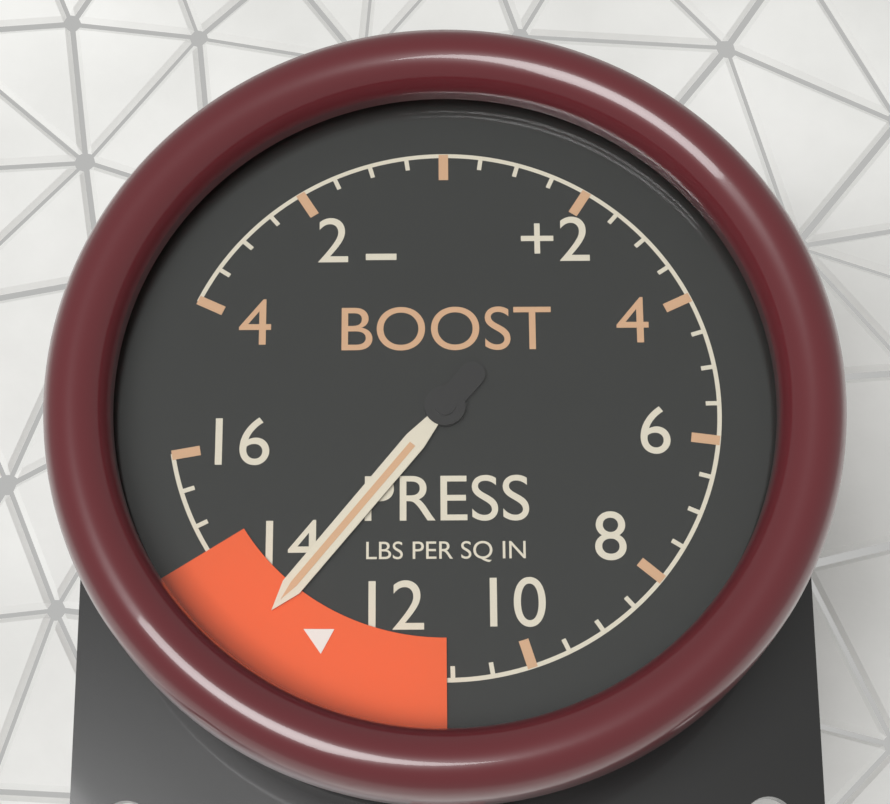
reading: 13.5 psi
